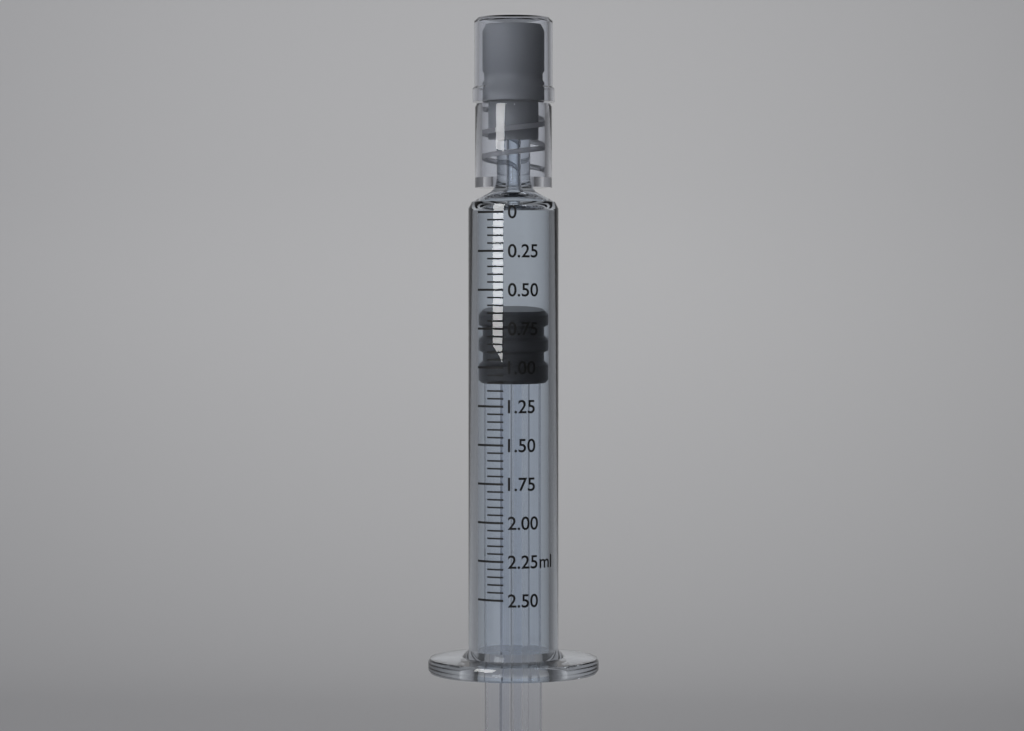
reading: 0.65 ml
